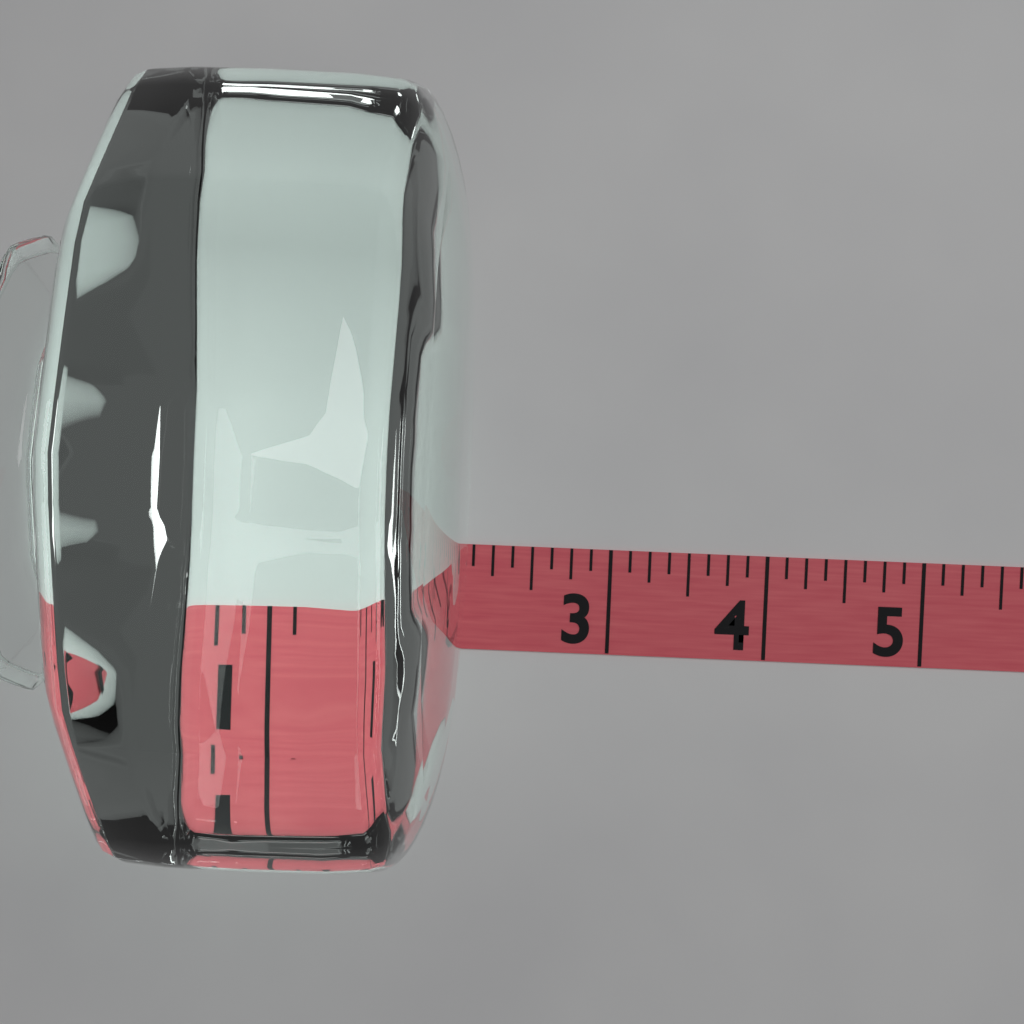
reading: 2.125 (no unit)
